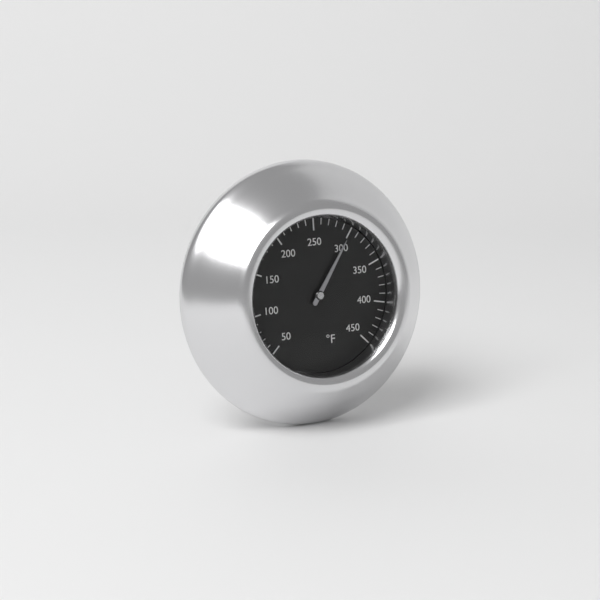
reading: 300 °F
